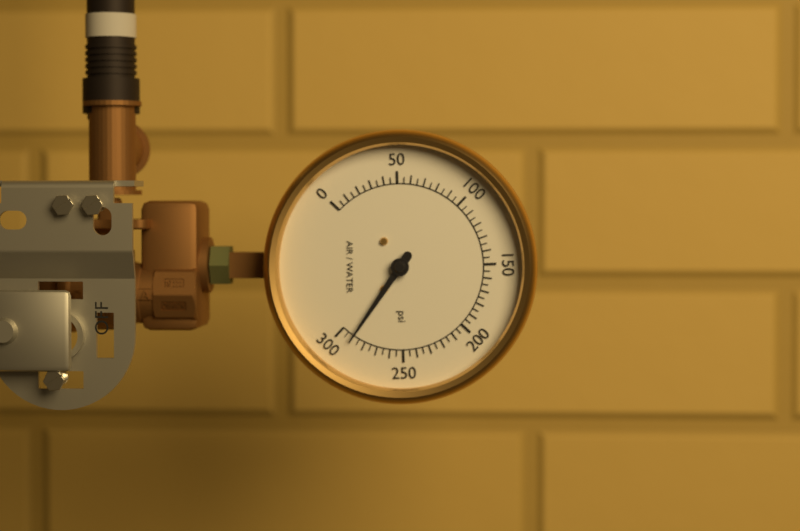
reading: 290 psi
